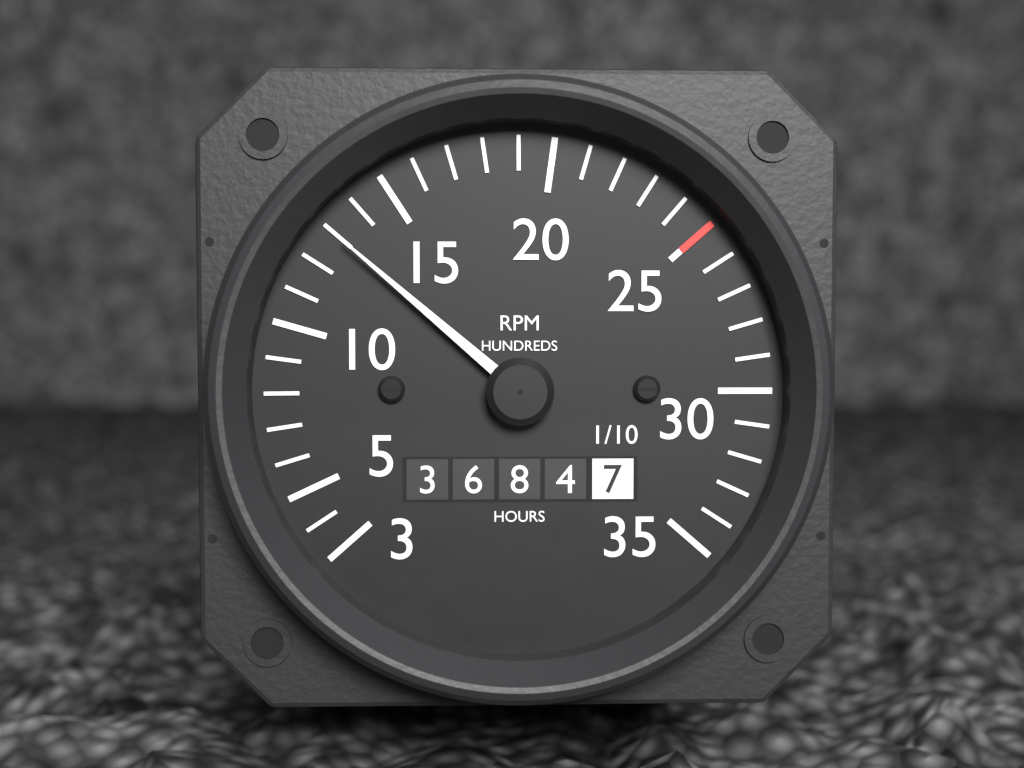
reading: 1300 RPM
